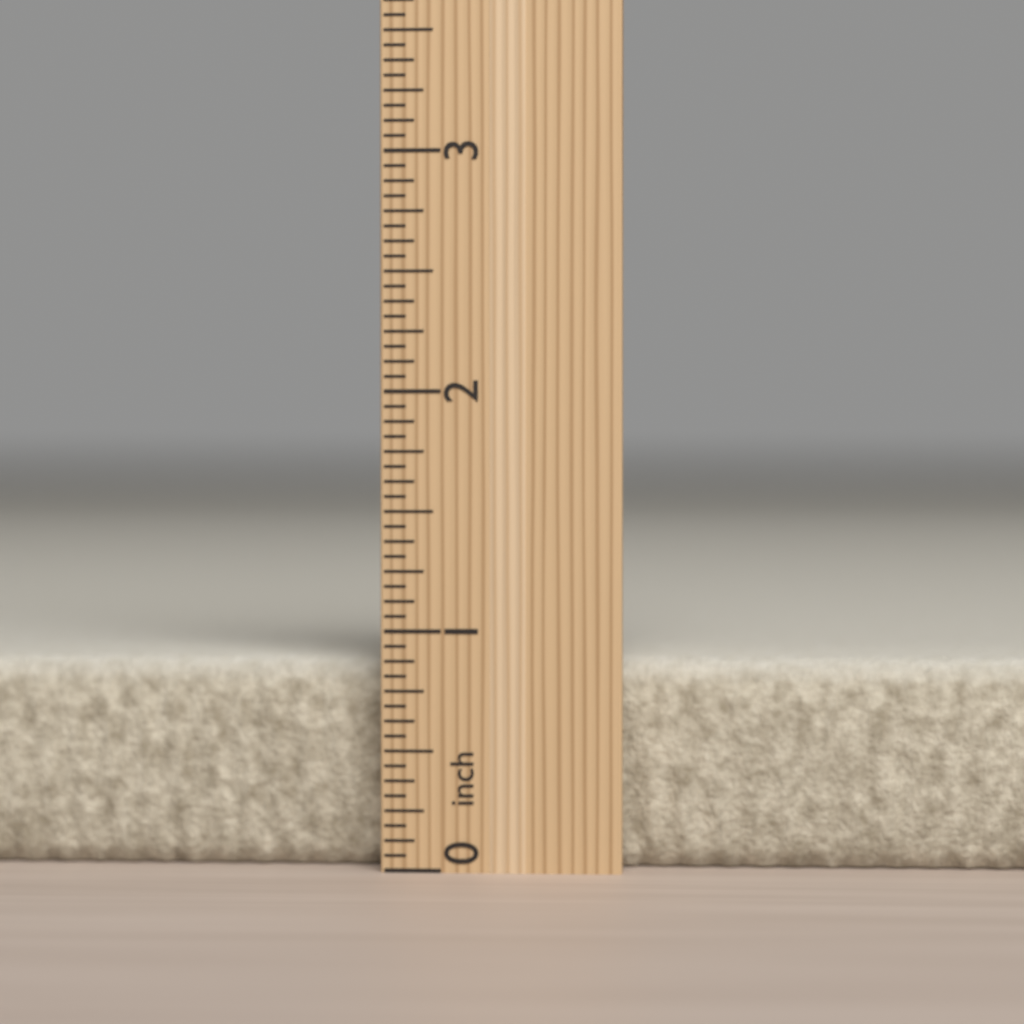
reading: 0.8750 inch
